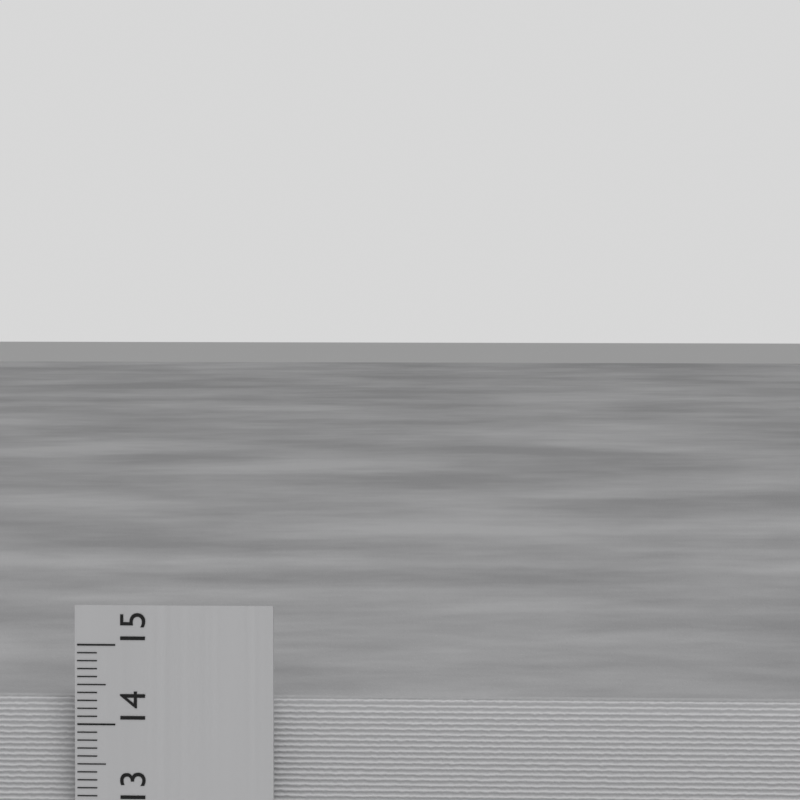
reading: 14.3 cm
